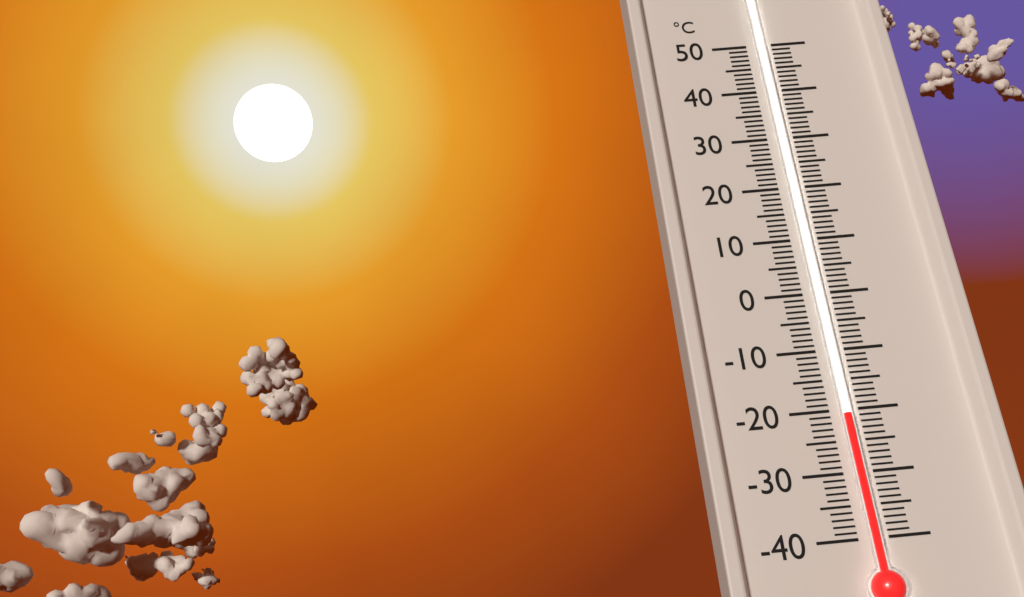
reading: -21 °C
